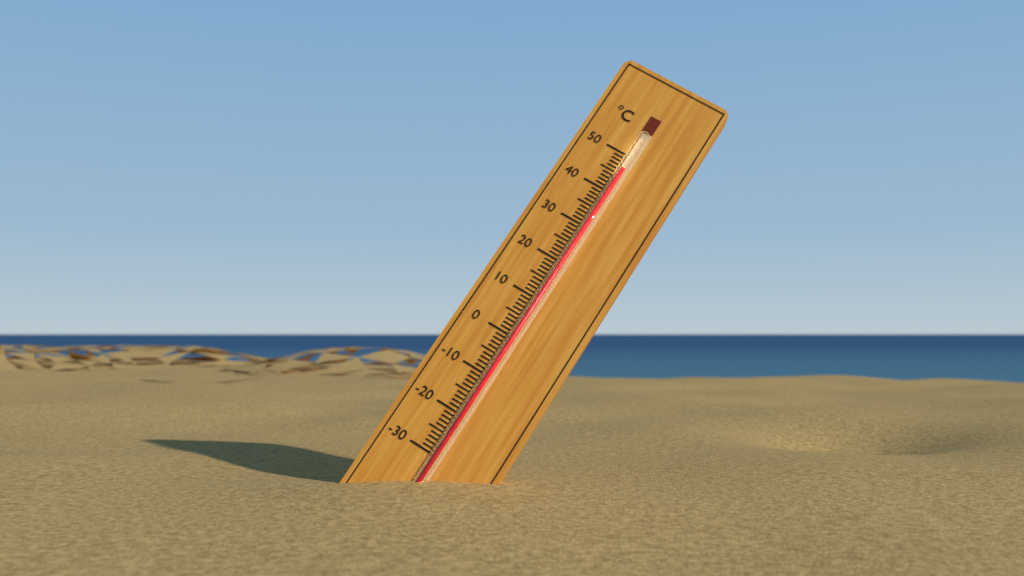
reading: 46 °C
